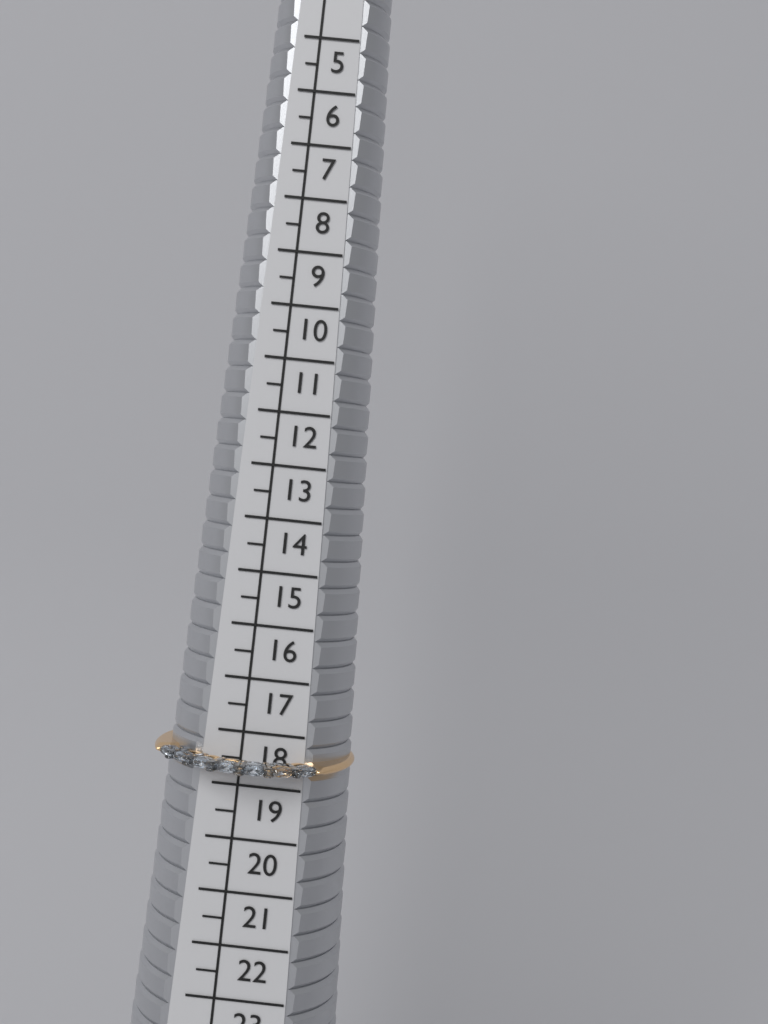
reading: 19.0 (no unit)
